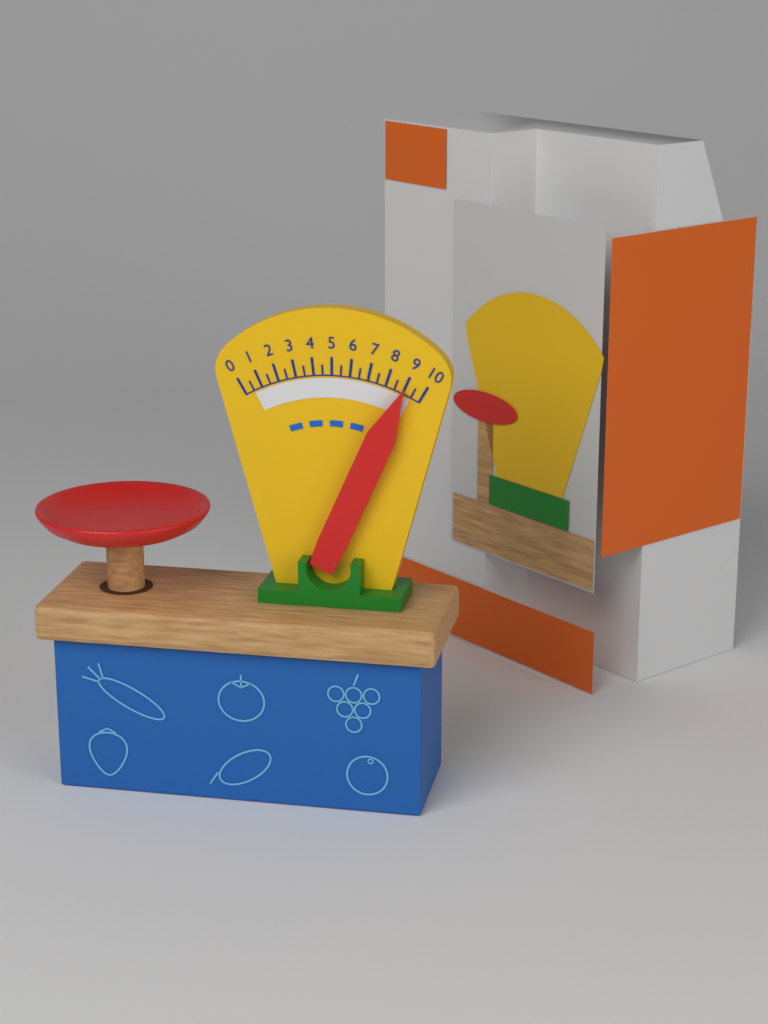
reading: 9.0 (no unit)
